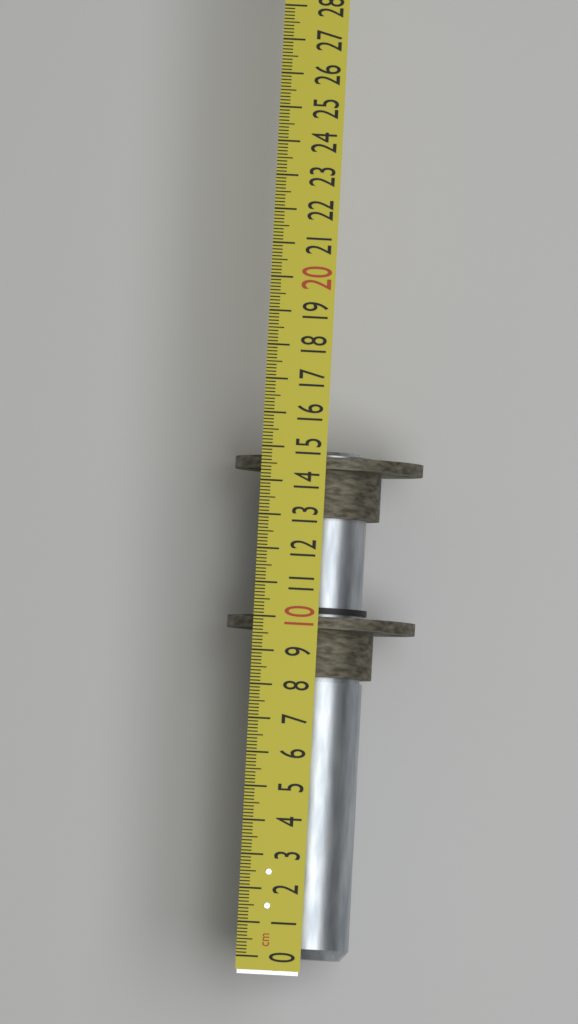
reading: 15.0 cm
